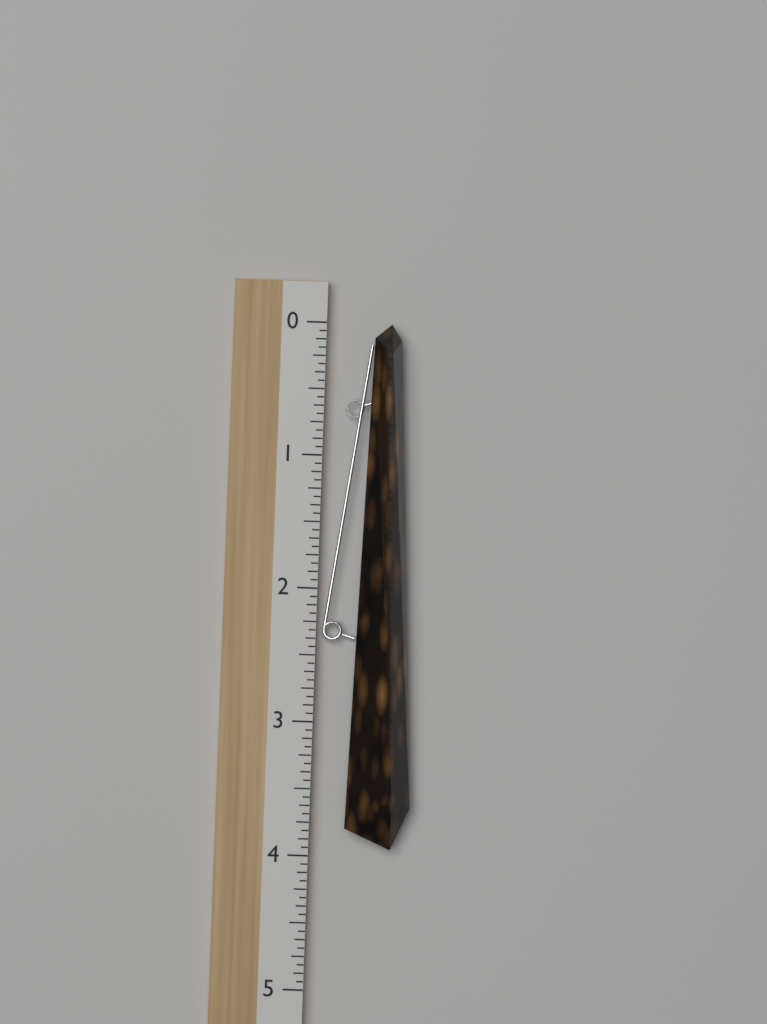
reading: 3.9375 (no unit)
